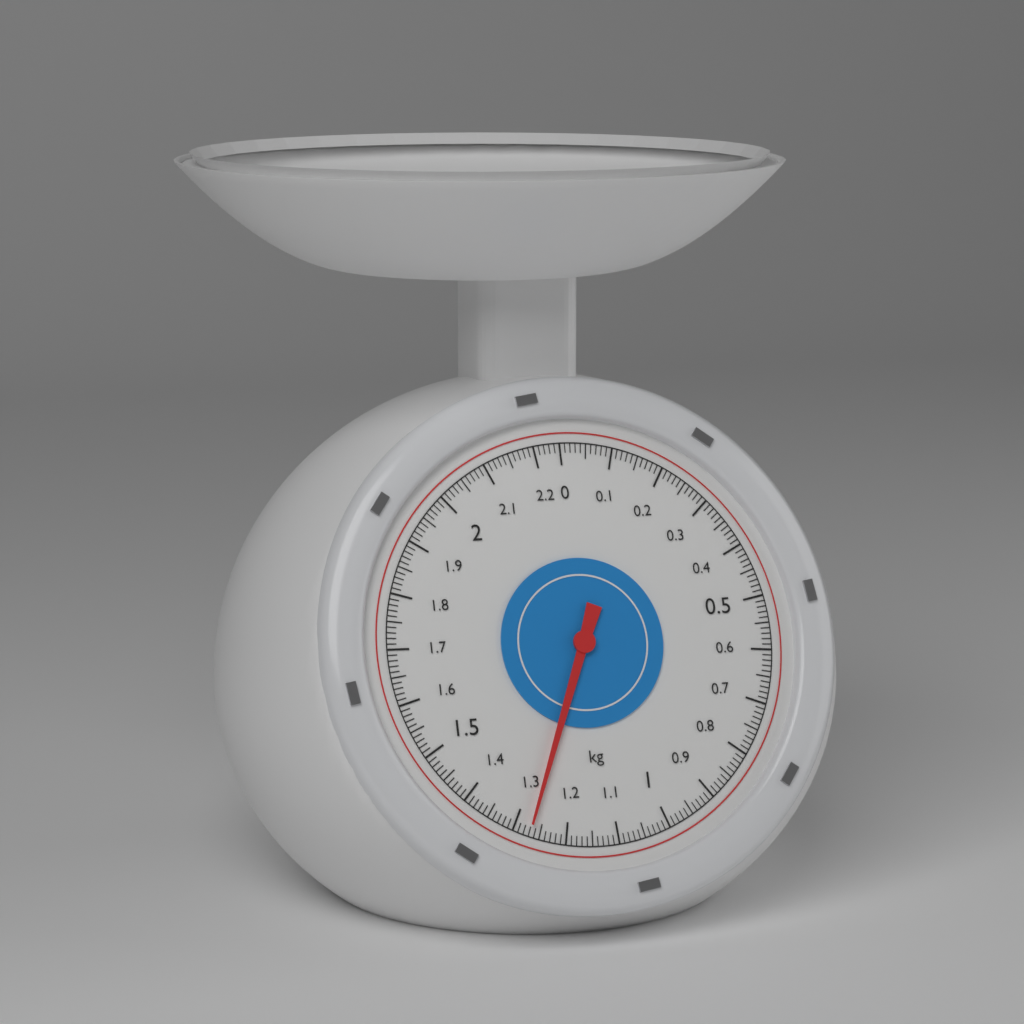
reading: 1.27 kg
